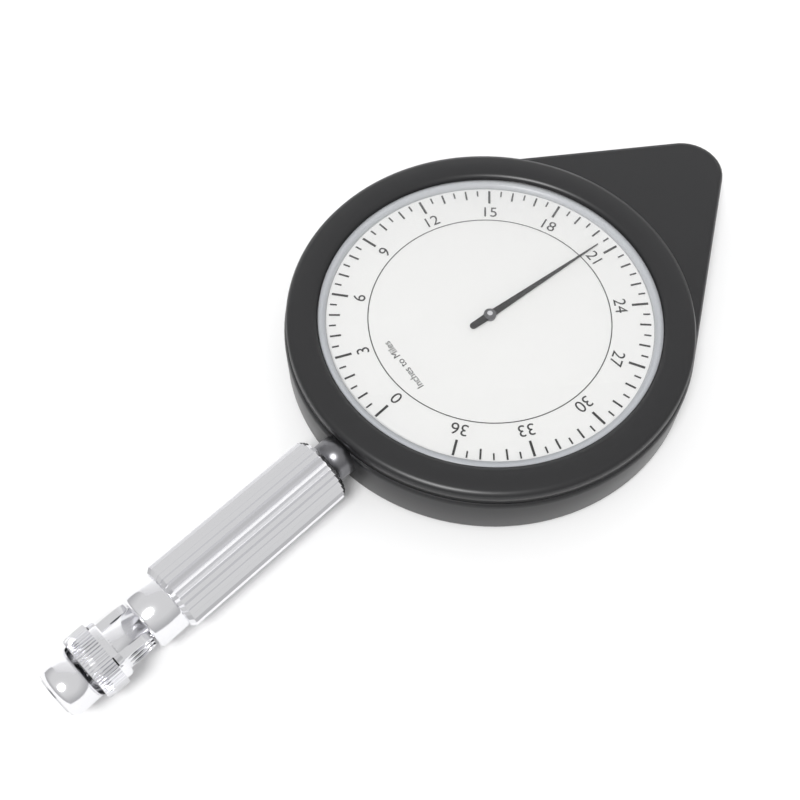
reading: 20.5 miles
